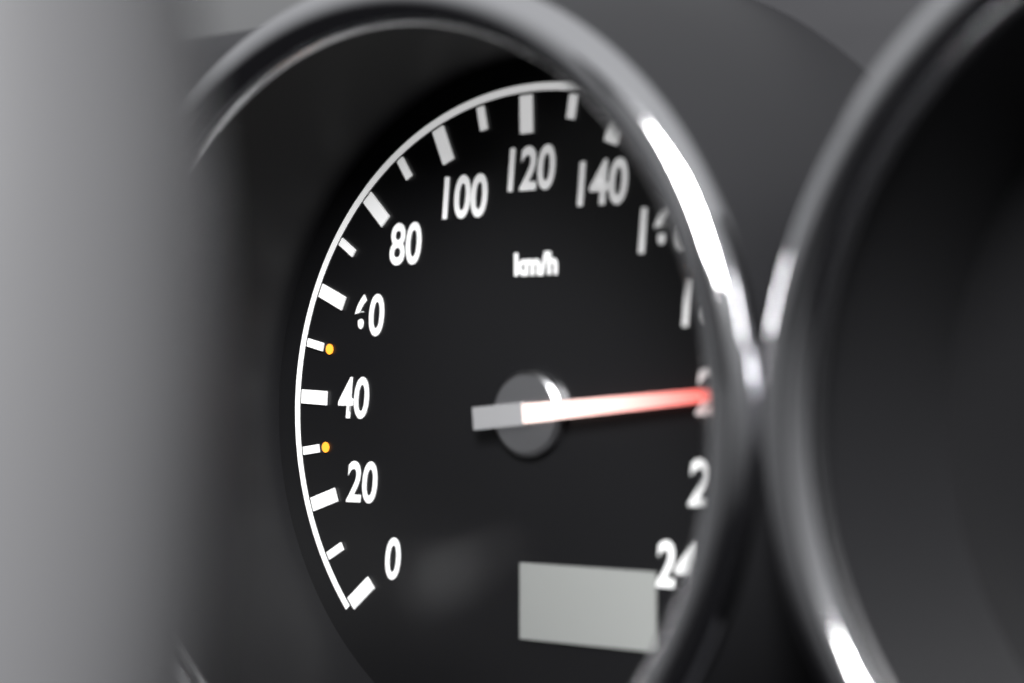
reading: 200 km/h
